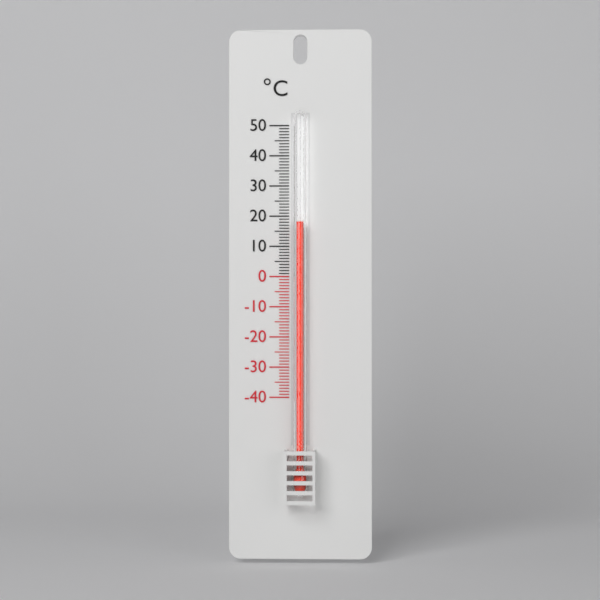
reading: 18 °C
